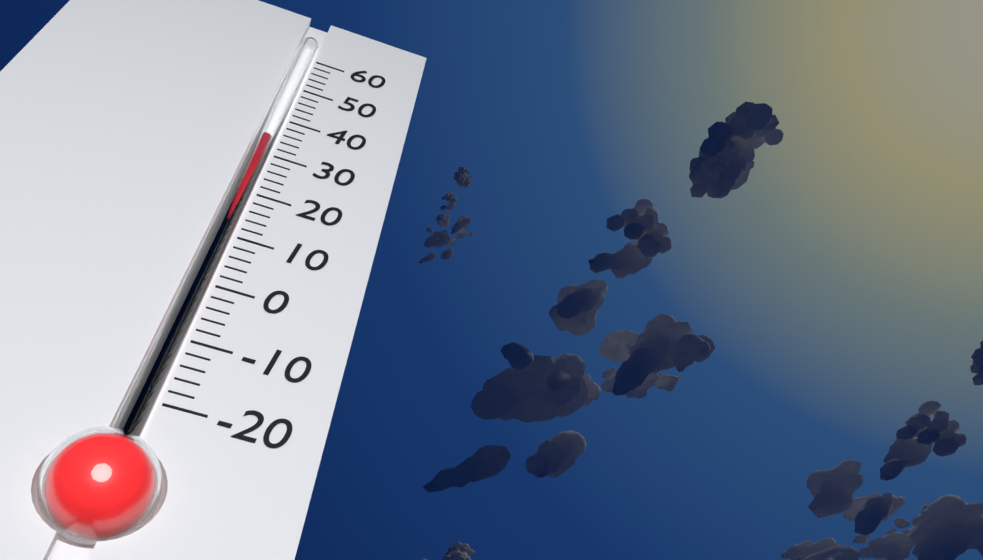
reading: 34 (no unit)
